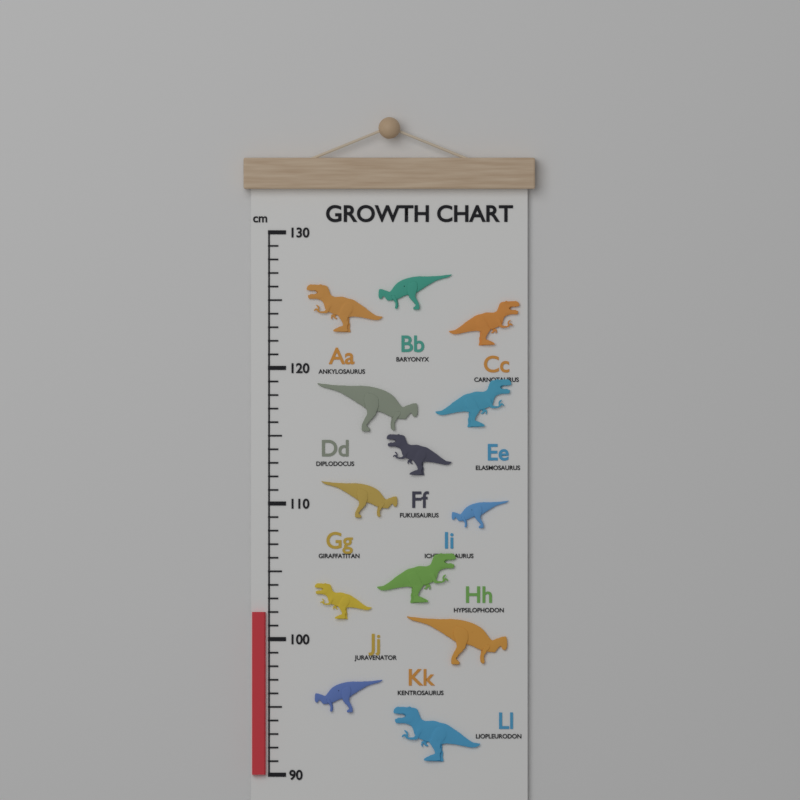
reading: 102 cm
